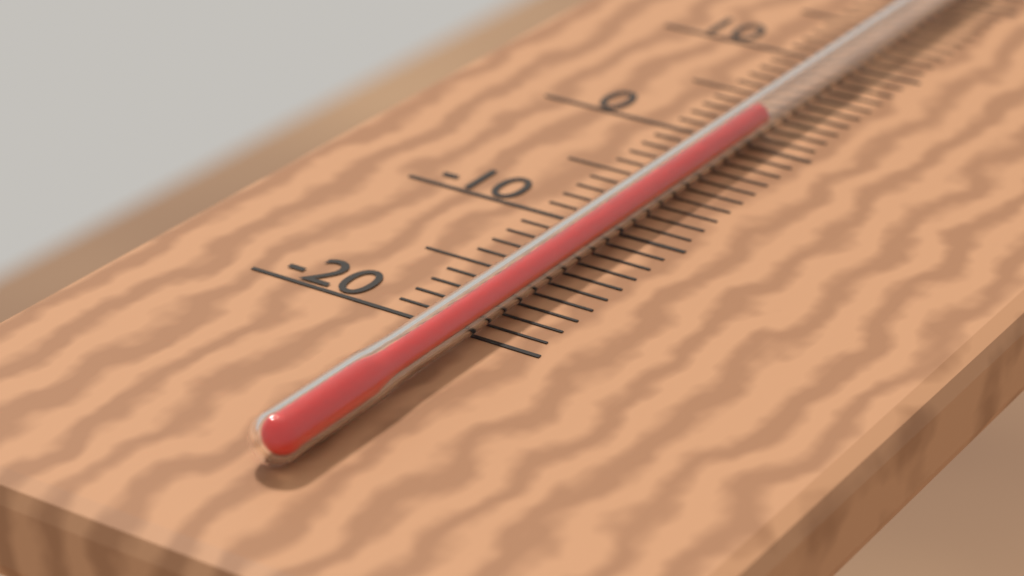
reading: 1 °C
